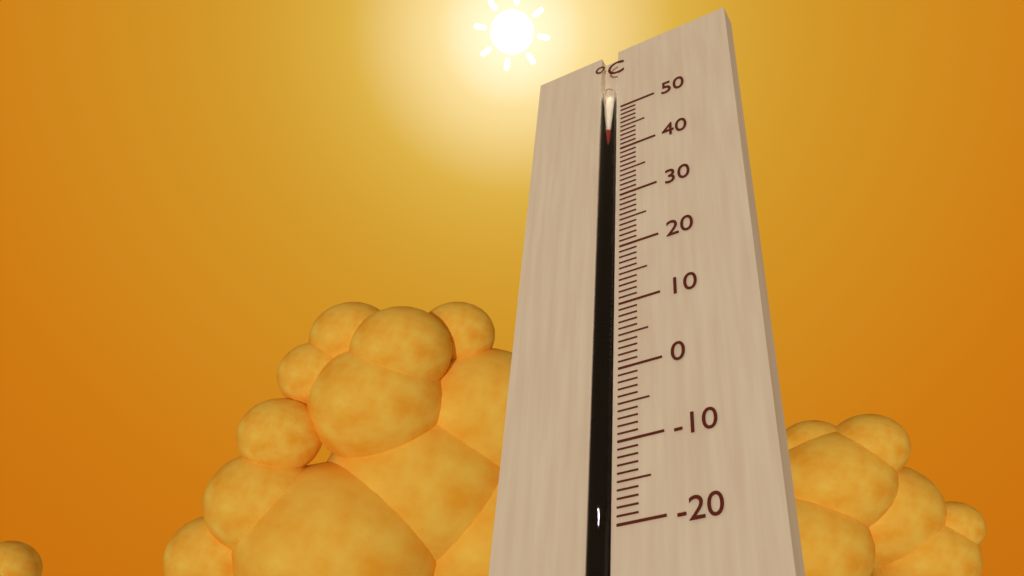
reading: 45 °C
